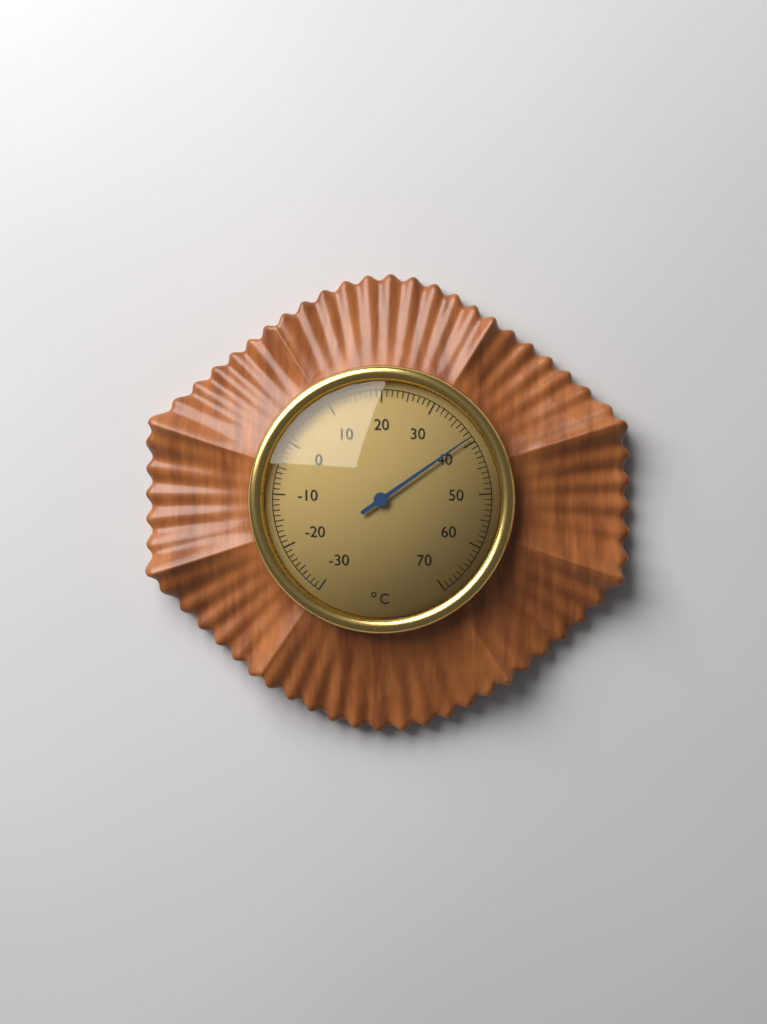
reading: 39 °C
